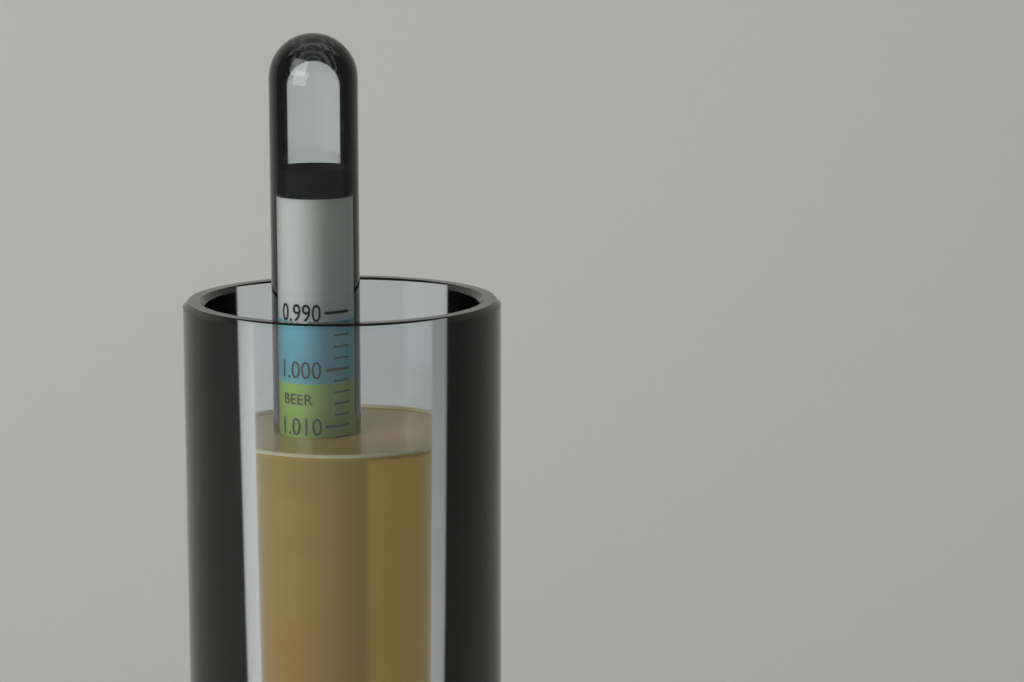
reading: 1.012 (no unit)
